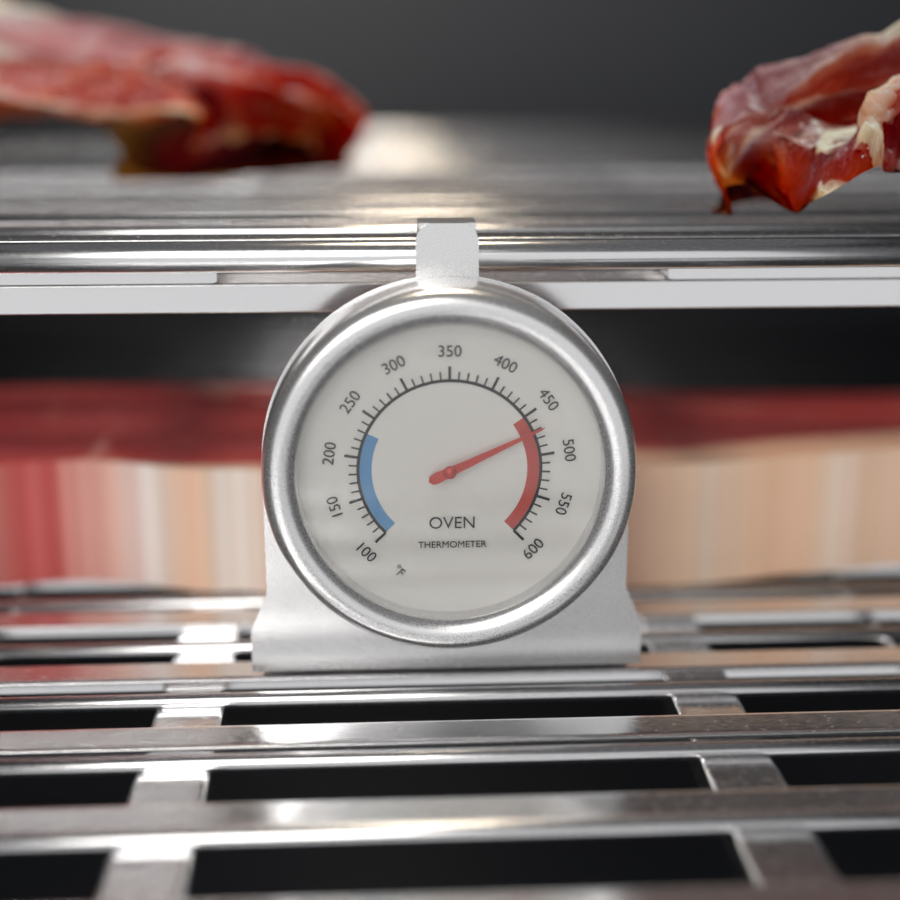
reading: 470 °F
